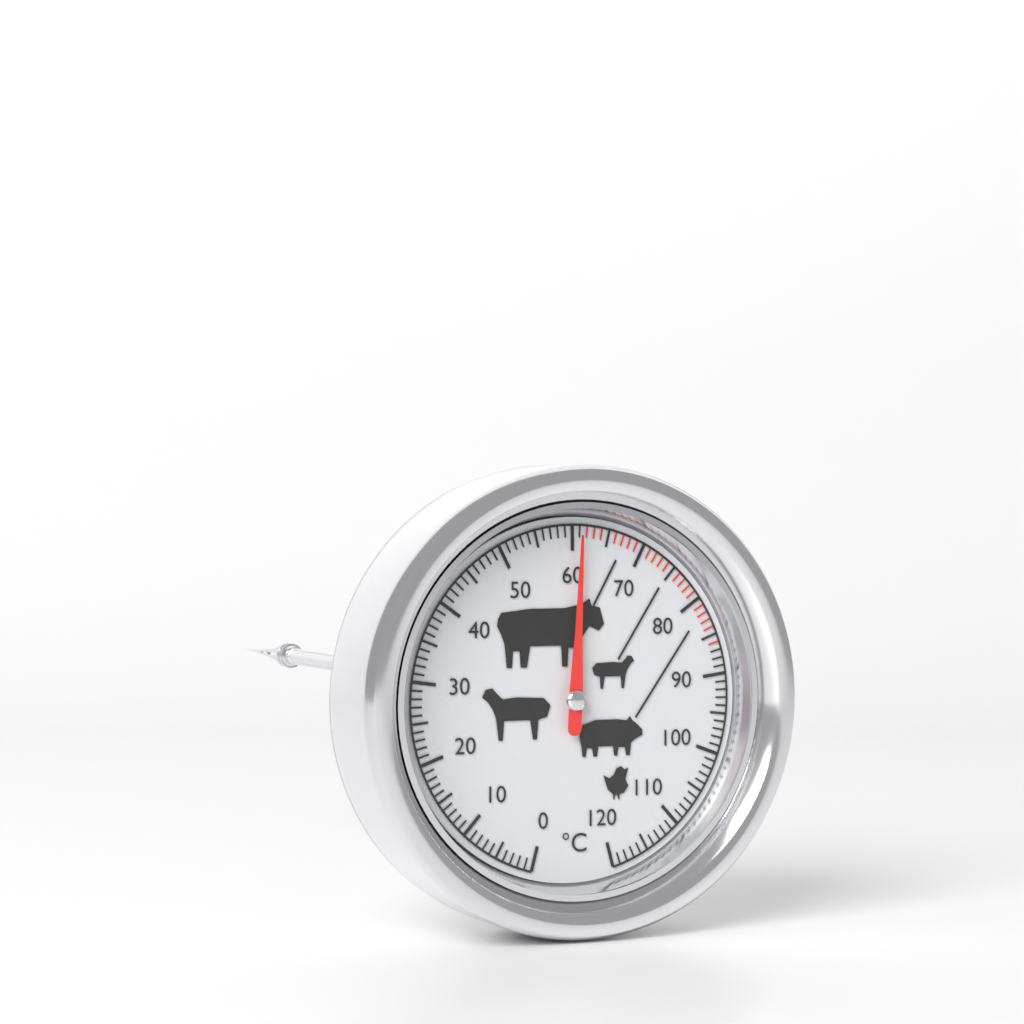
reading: 61 °C
